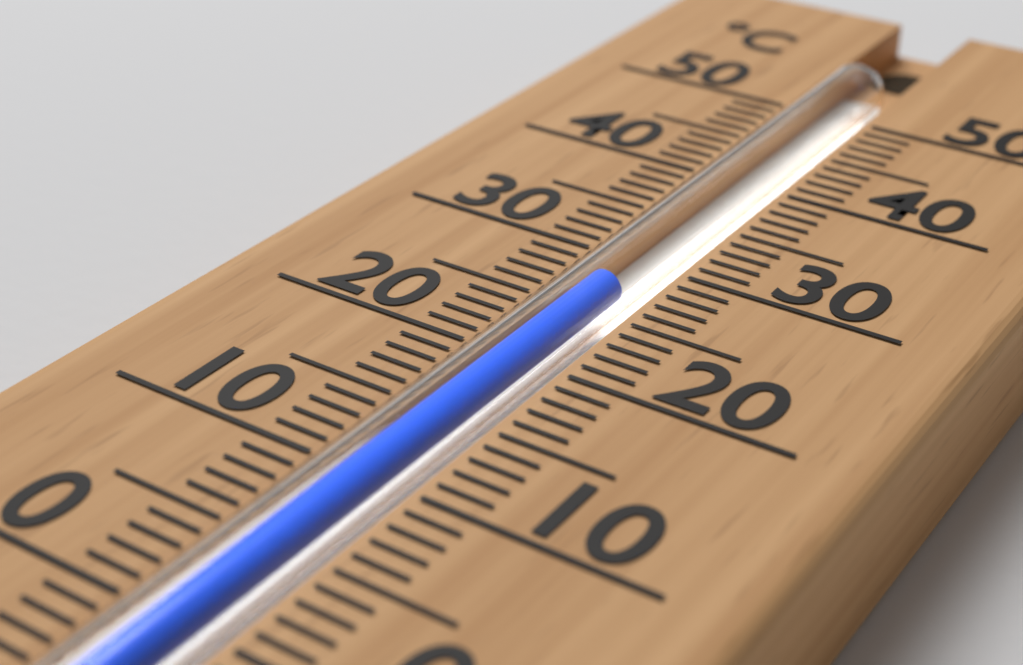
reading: 27 °C
